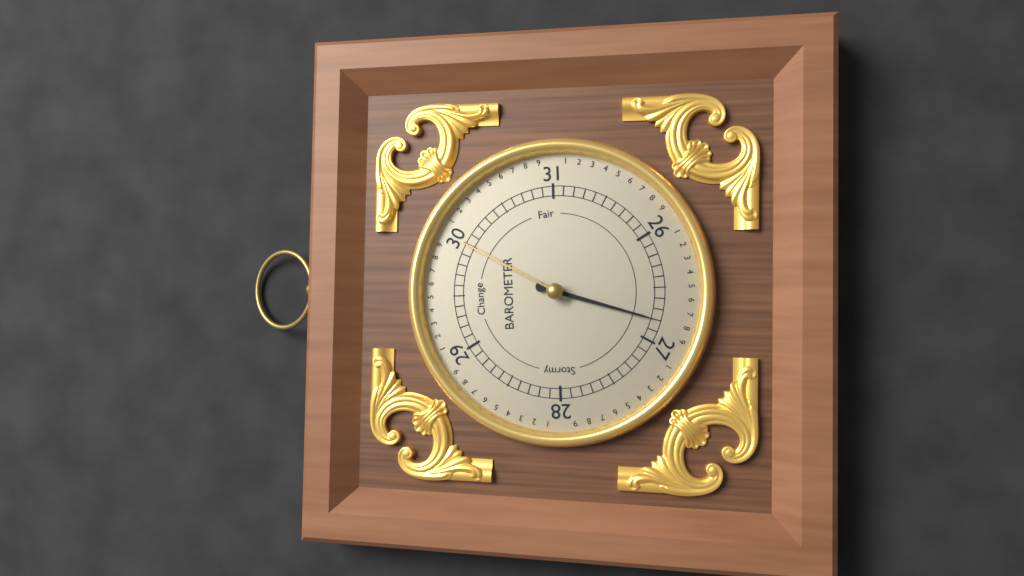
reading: 26.8 (no unit)
